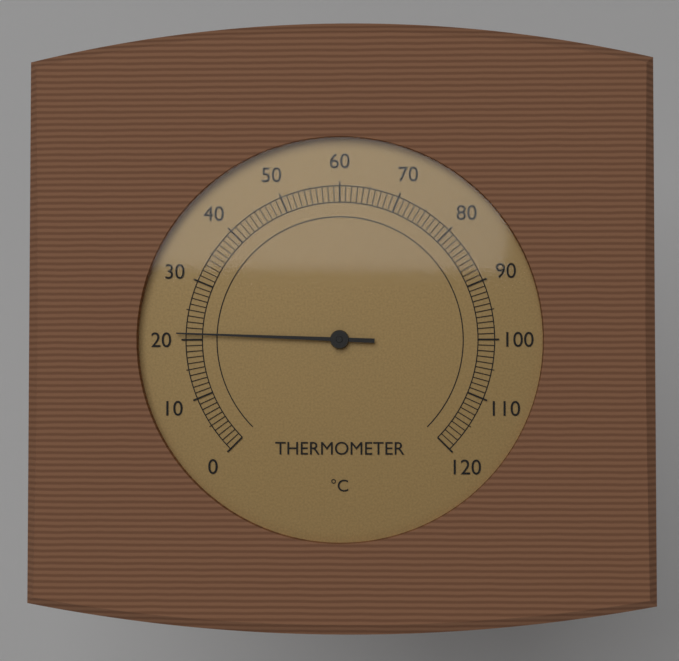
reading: 21 °C
